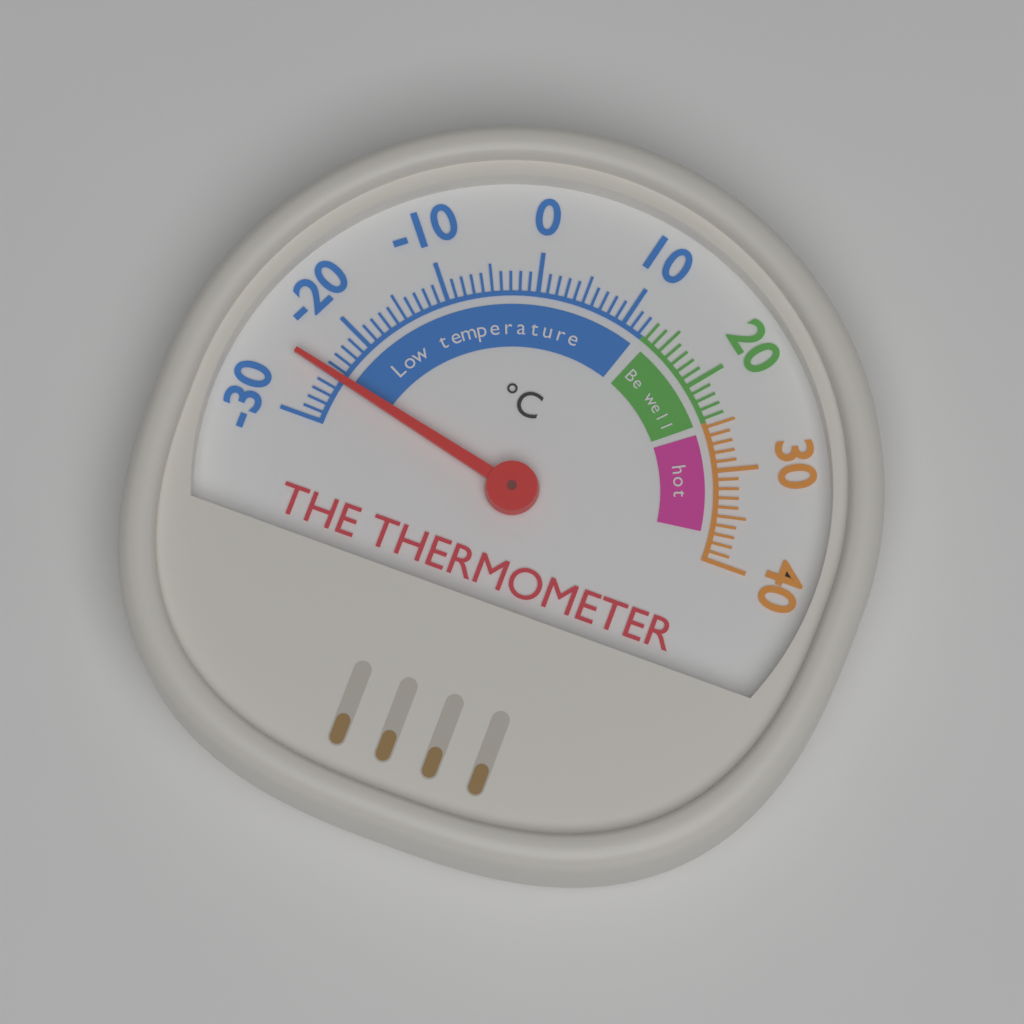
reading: -25 °C
